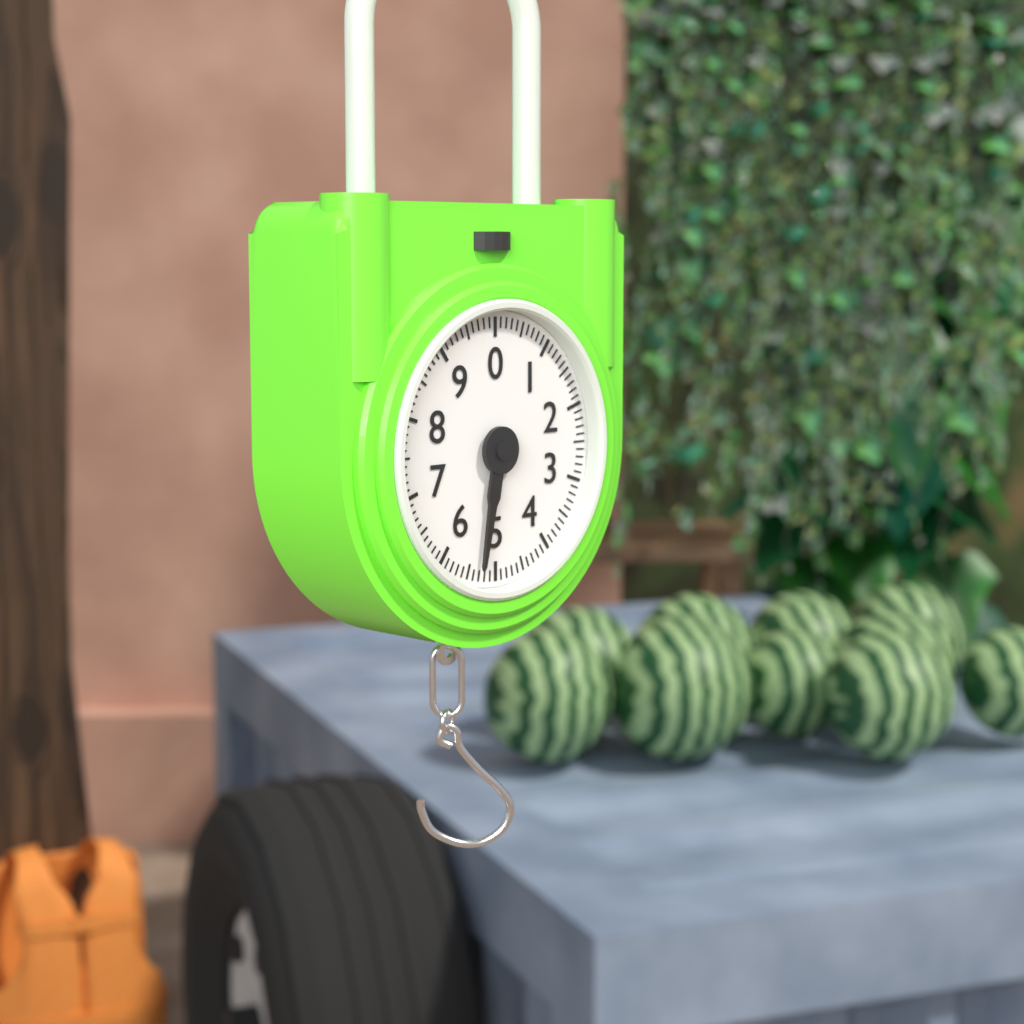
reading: 5.3 (no unit)
